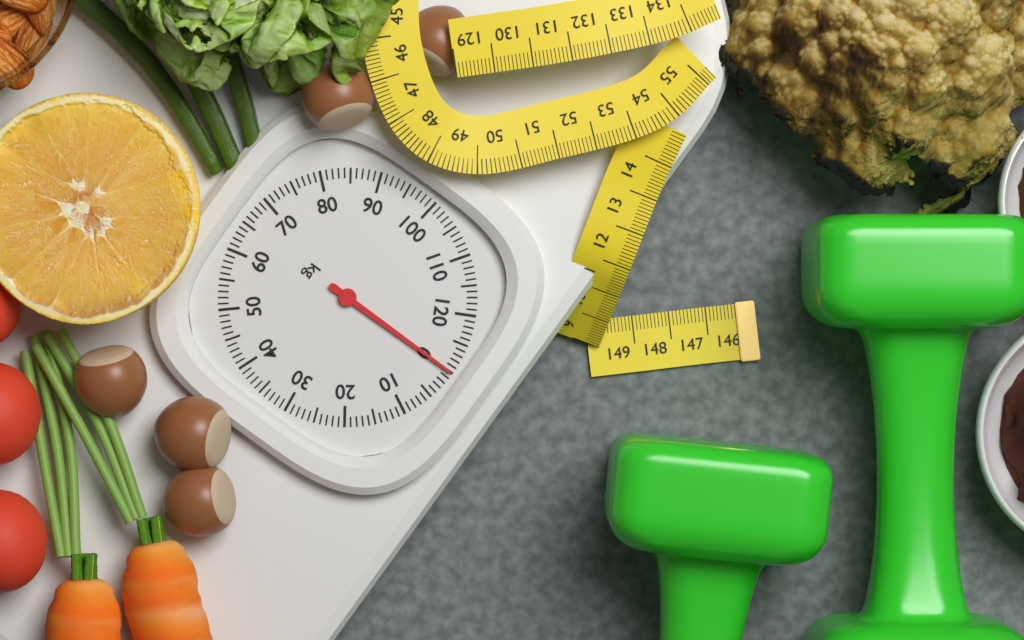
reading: 0 kg
